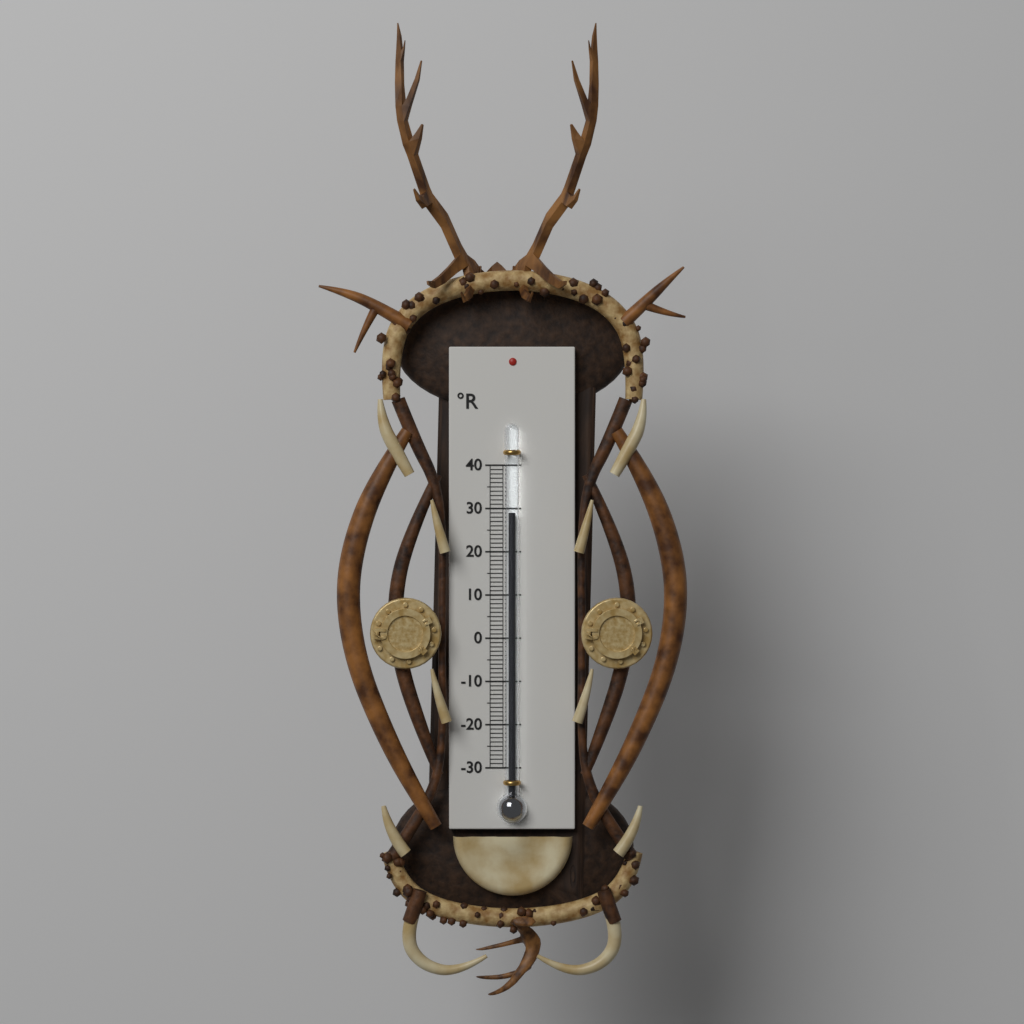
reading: 29 °R
